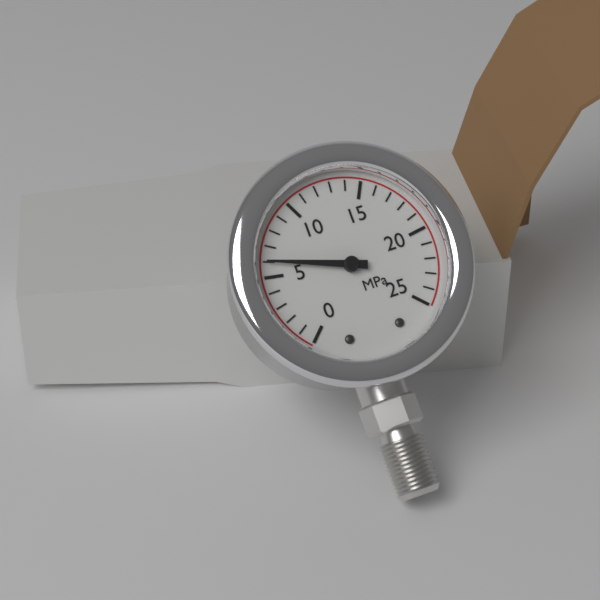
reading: 6 MPa
